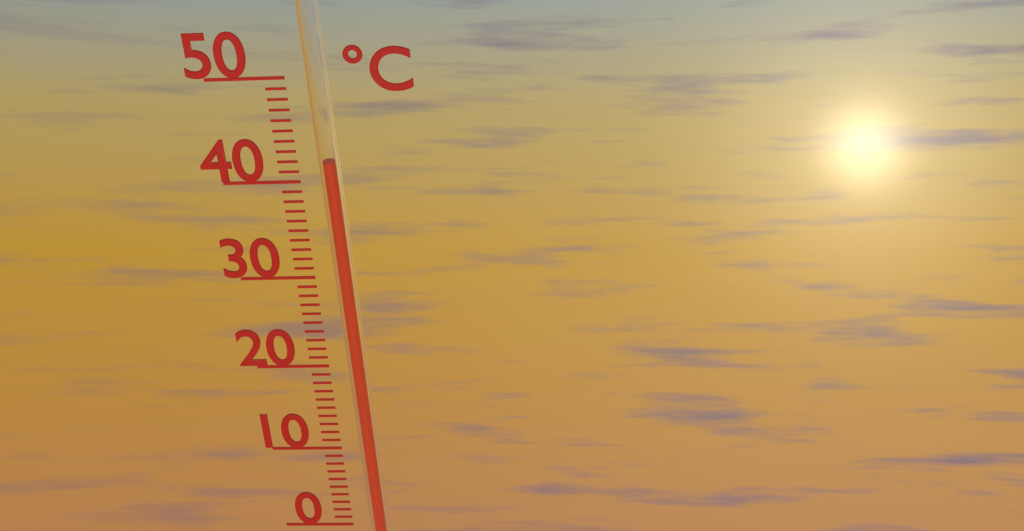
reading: 42 °C
